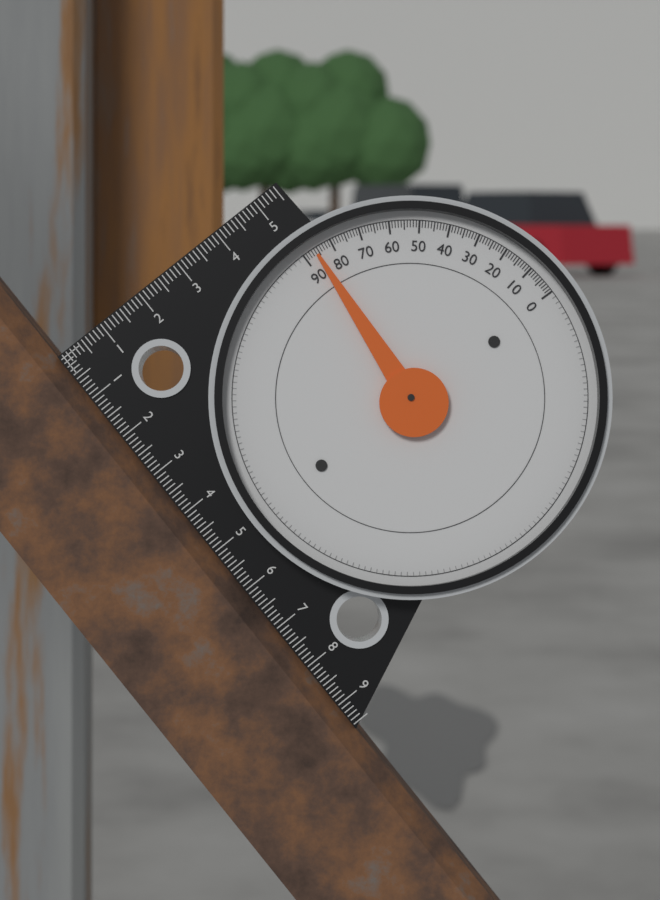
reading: 86 (no unit)
